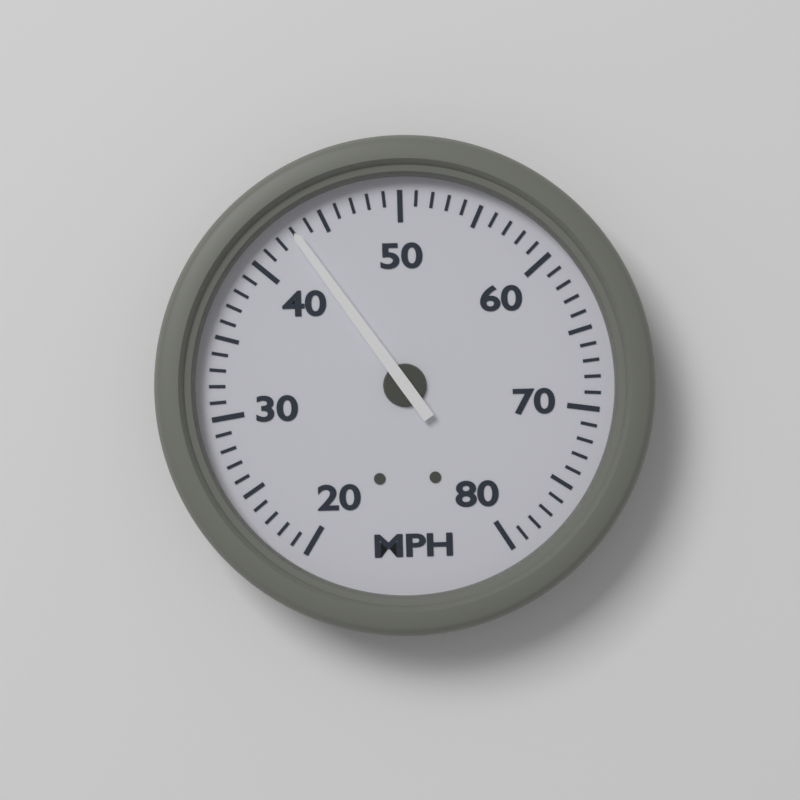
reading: 43 MPH
